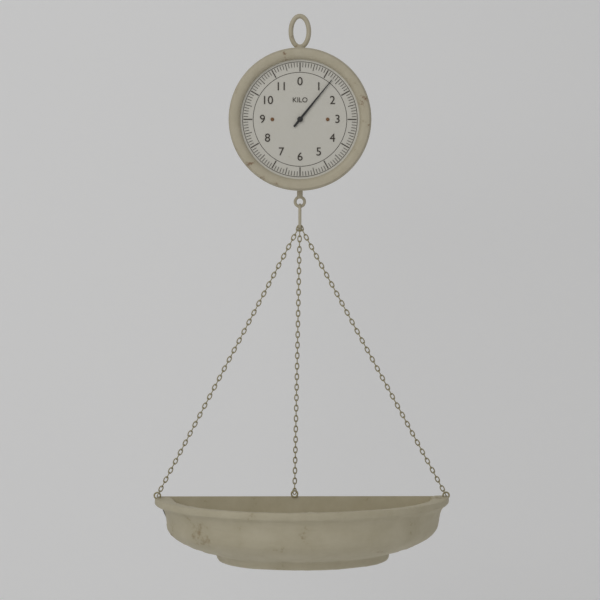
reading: 1.3 kg
